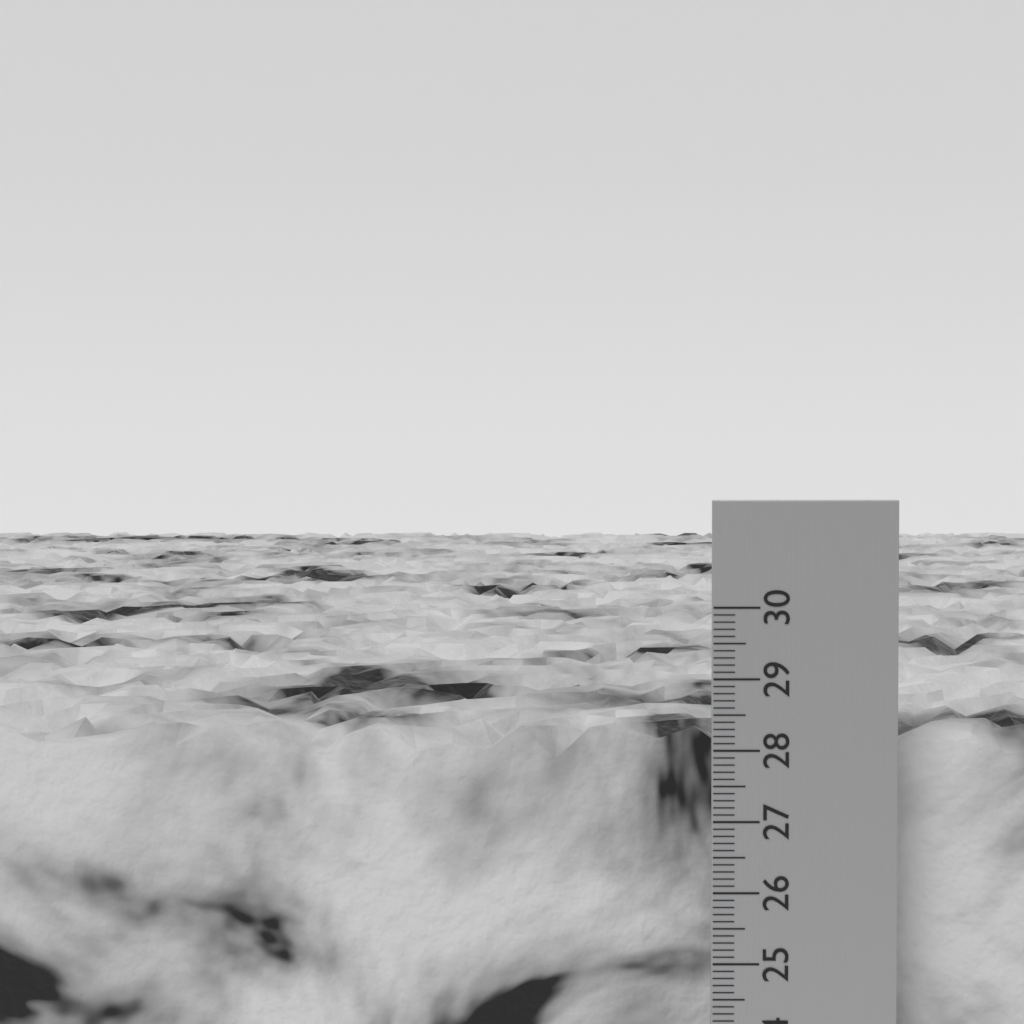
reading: 28.2 cm
